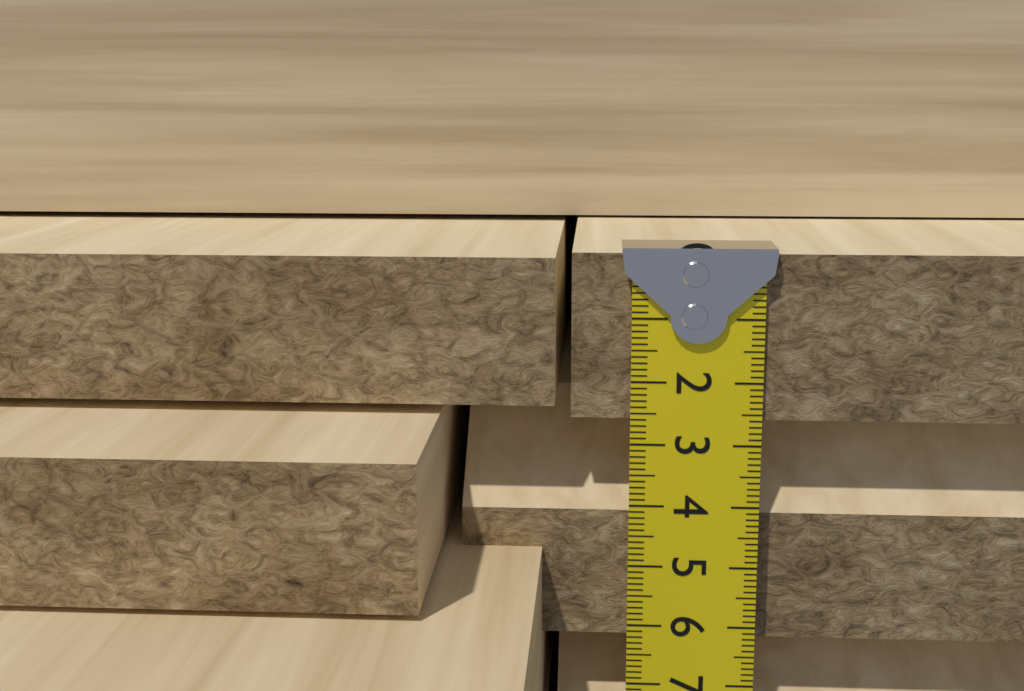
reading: 2.6 cm
